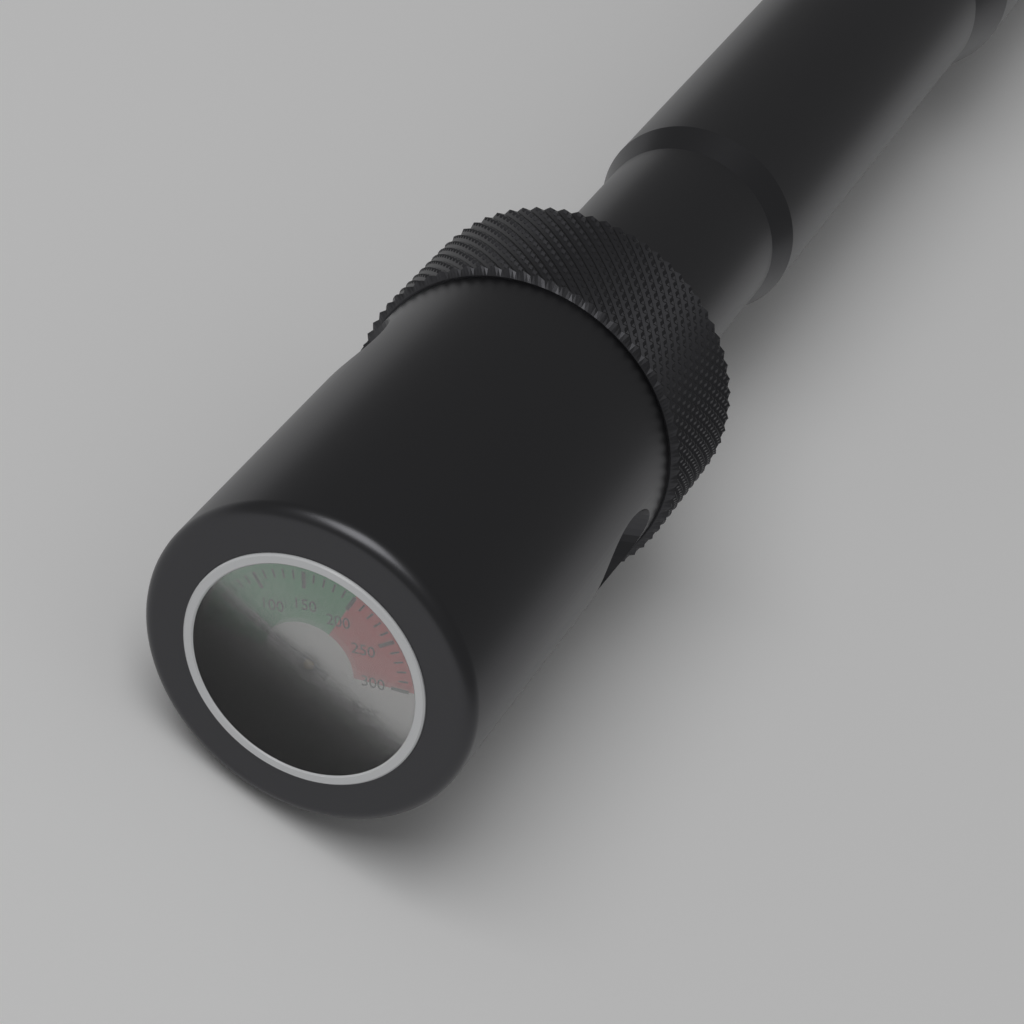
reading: 50 bar
